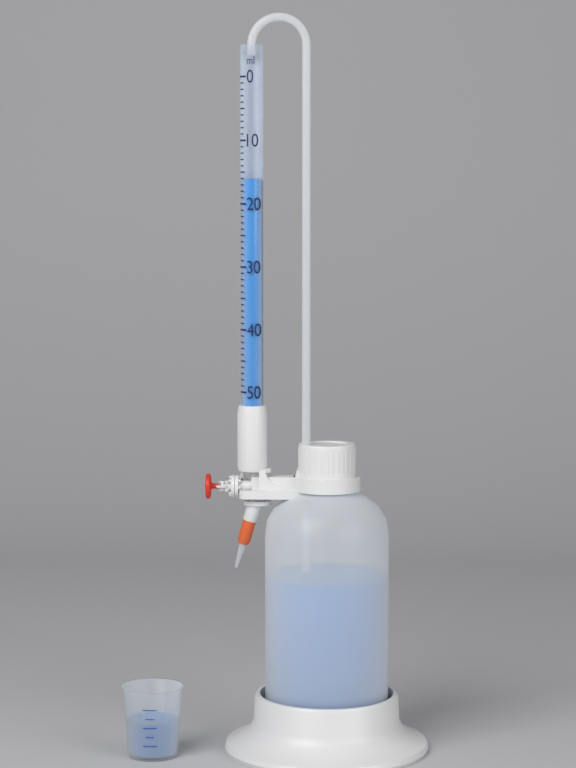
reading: 16 ml
